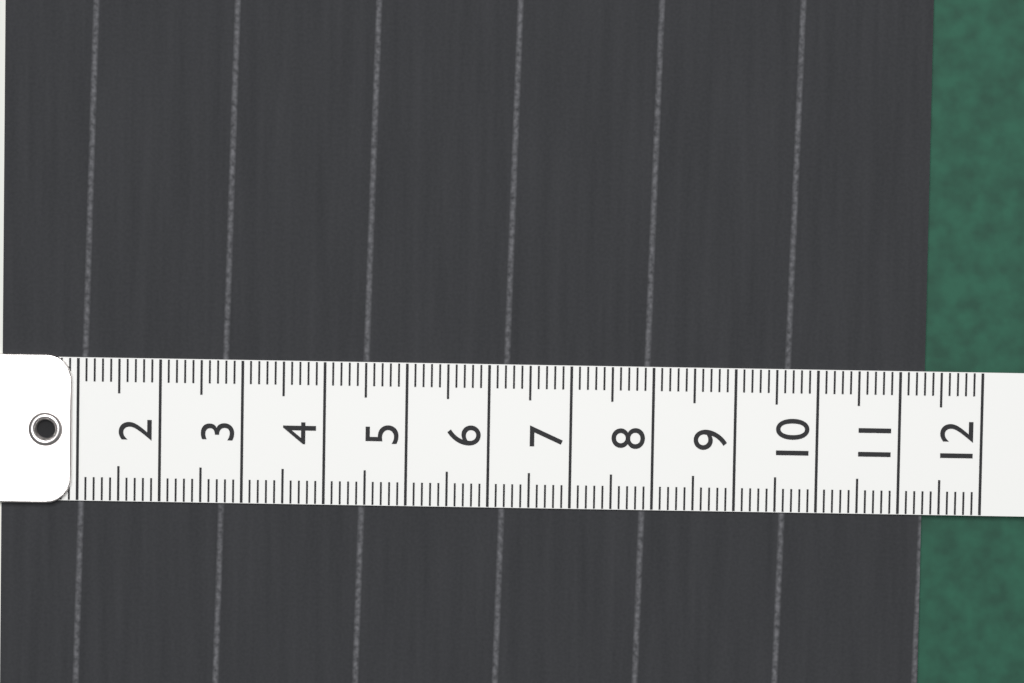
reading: 11.3 (no unit)
